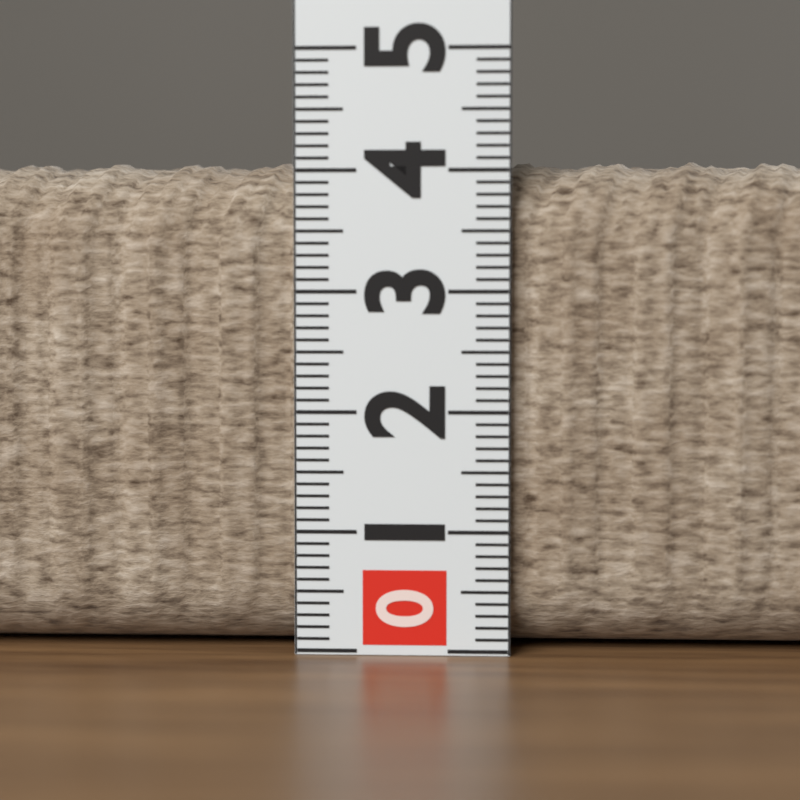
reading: 4.1 (no unit)
